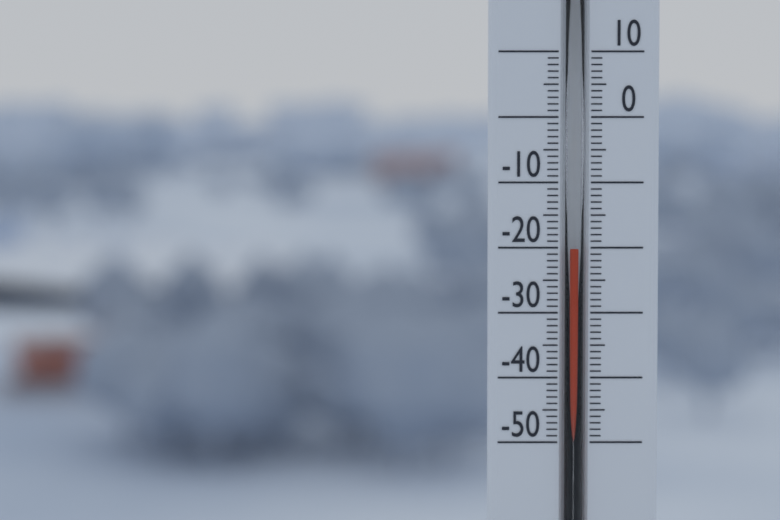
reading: -20 (no unit)
